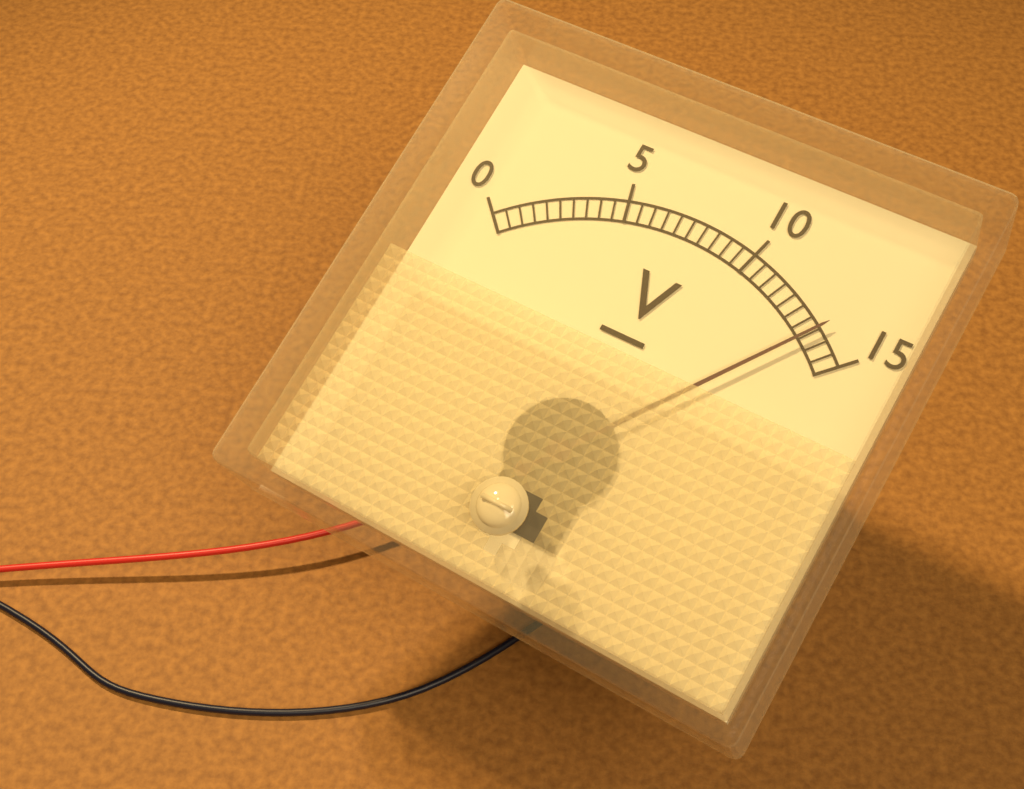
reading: 13.5 V
